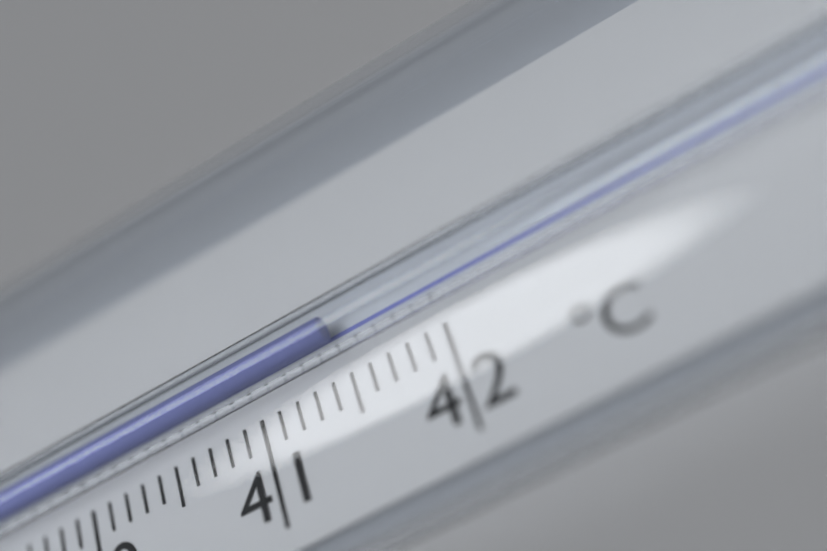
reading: 41.5 °C
